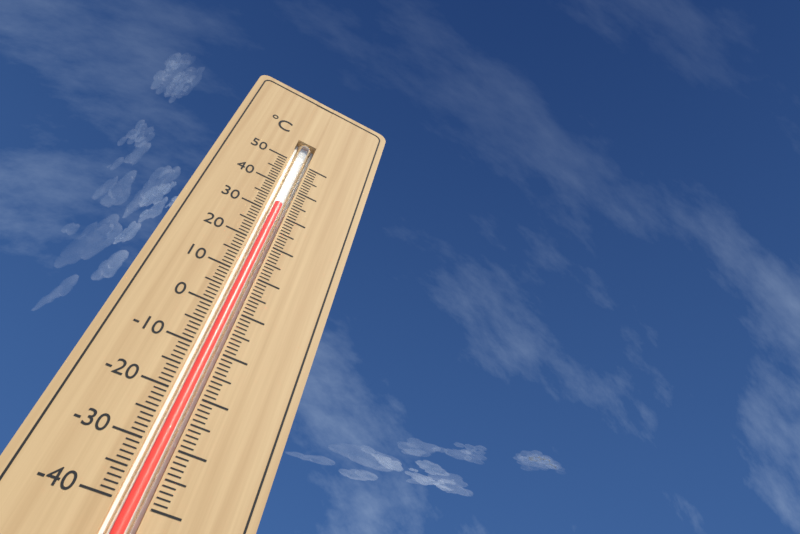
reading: 33 °C
